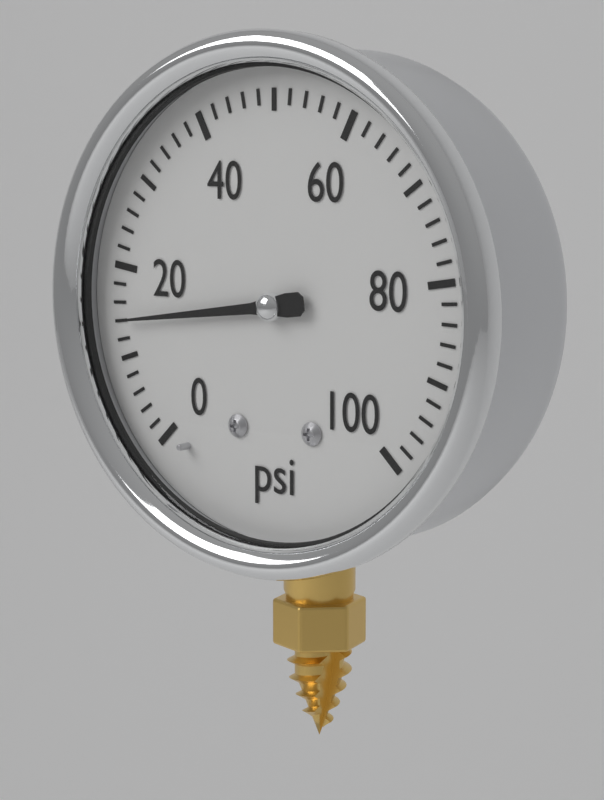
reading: 14 psi
